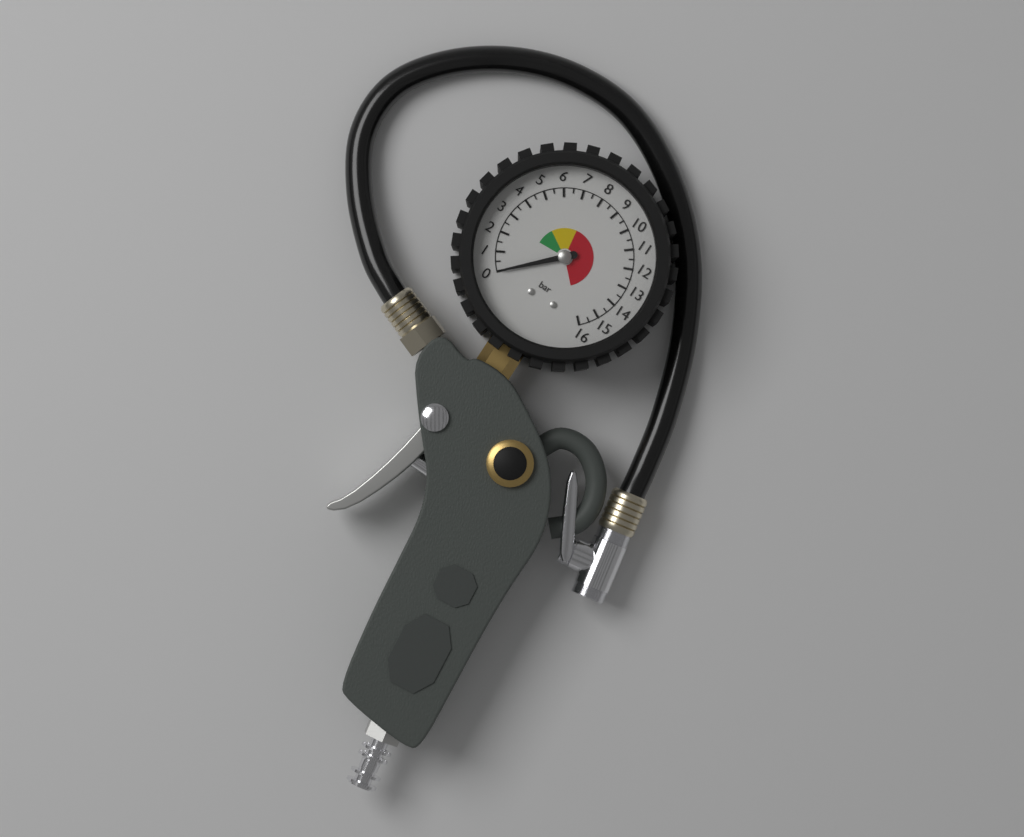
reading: 0.0 bar
